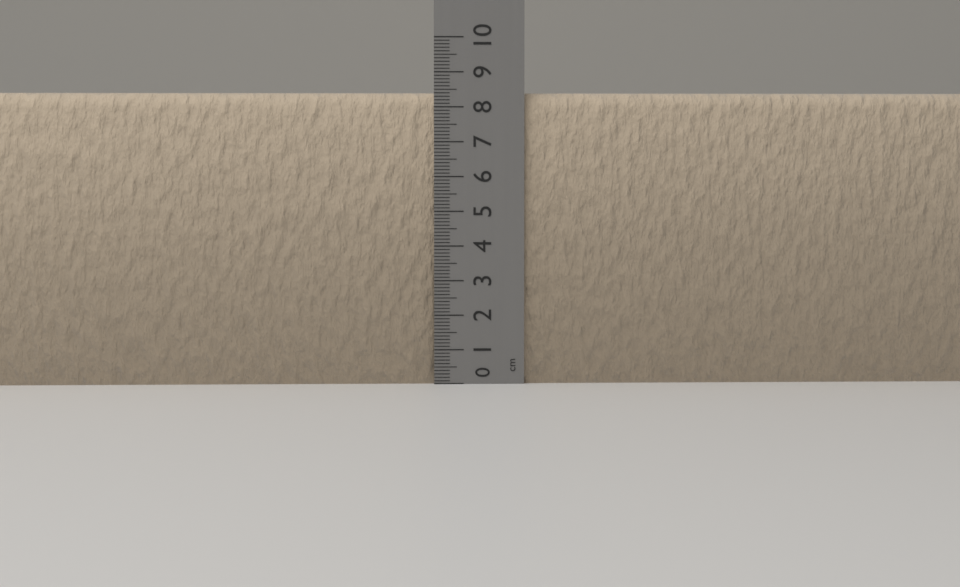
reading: 8.4 cm
